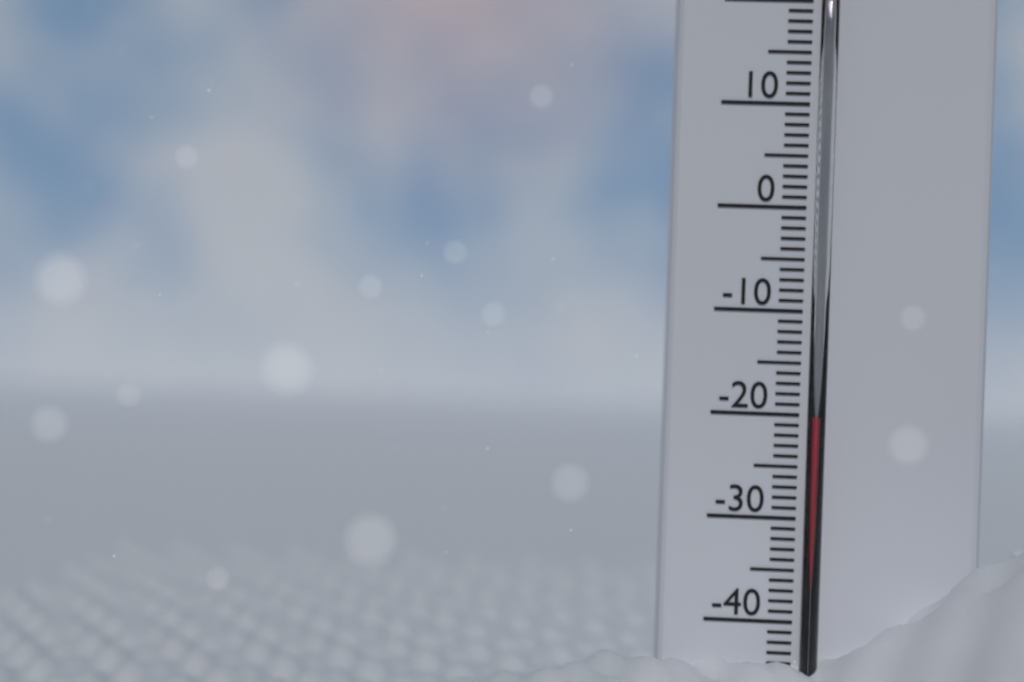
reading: -20 °C
